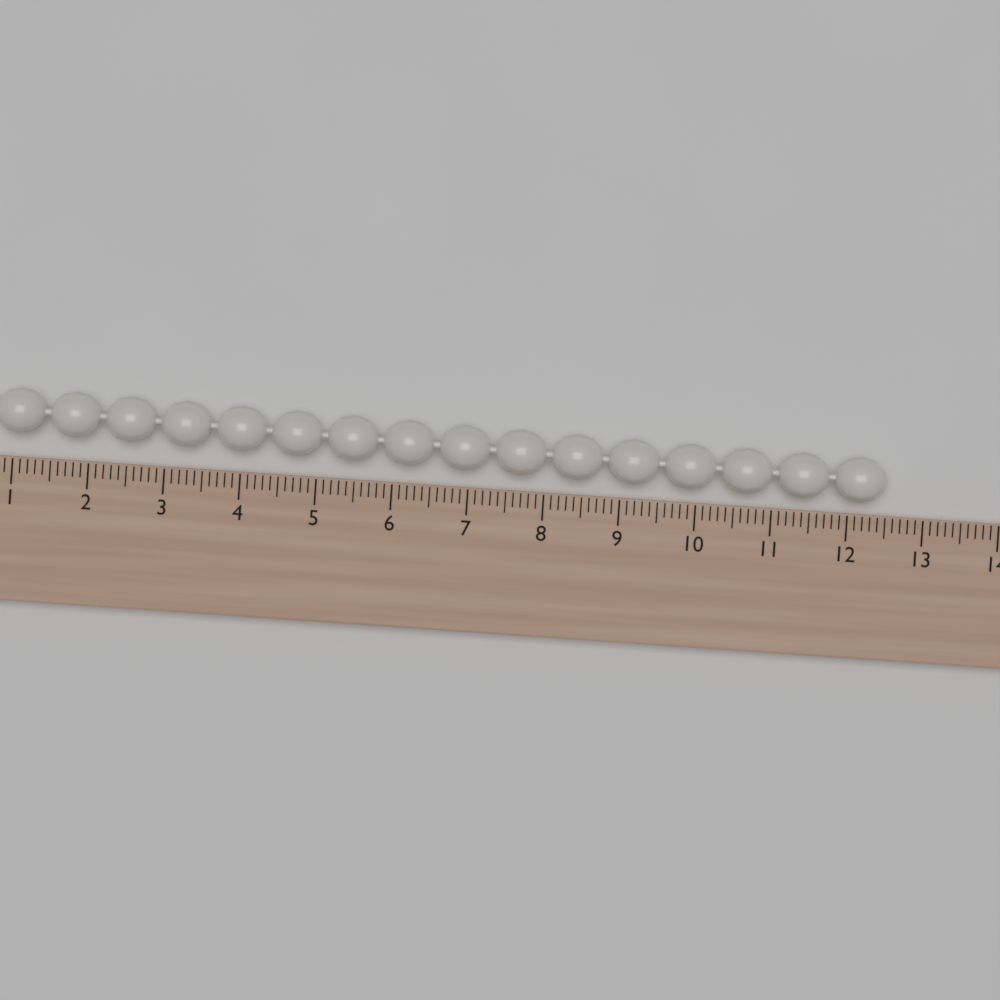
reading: 12.5 (no unit)
